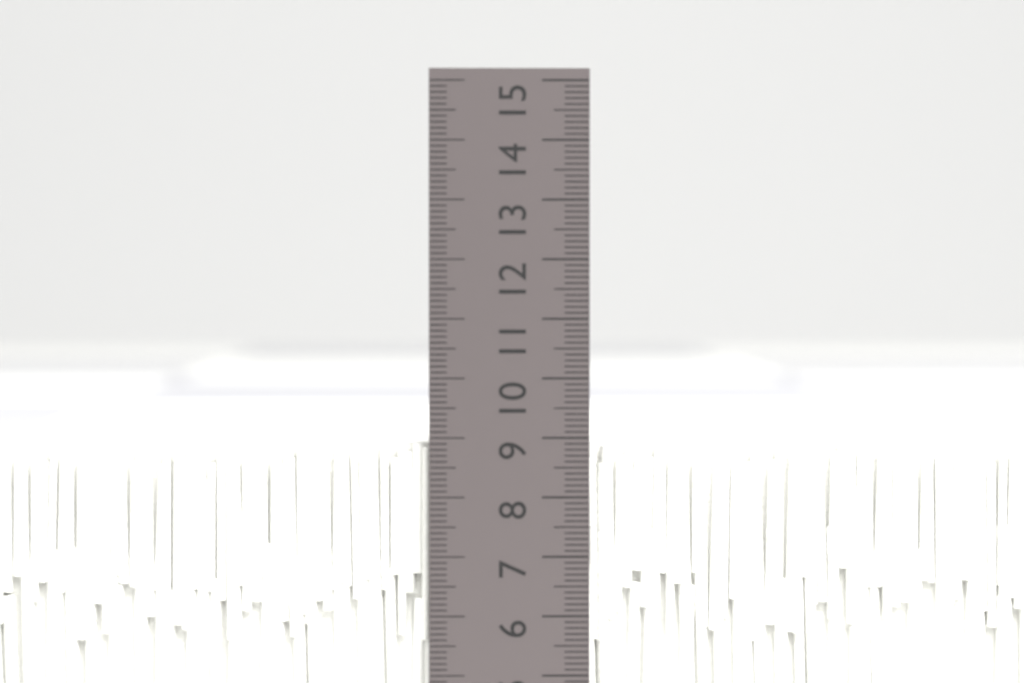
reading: 8.9 cm
